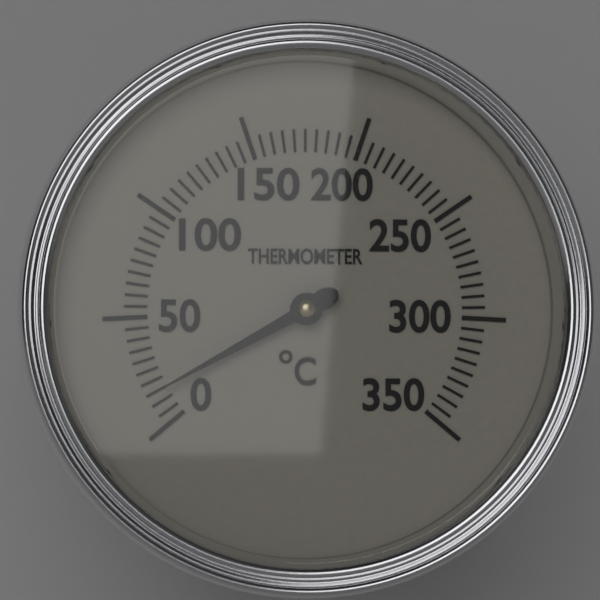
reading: 15 °C
